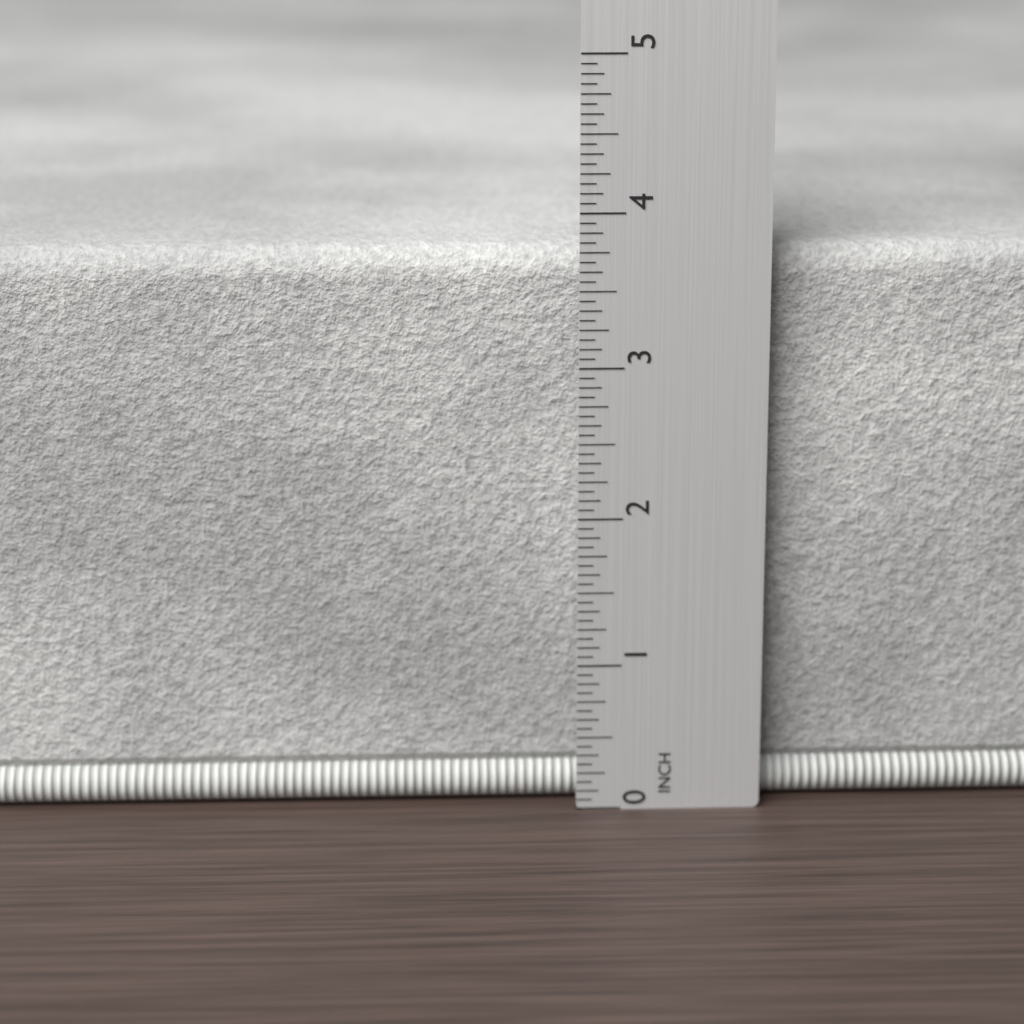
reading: 3.7500 in
